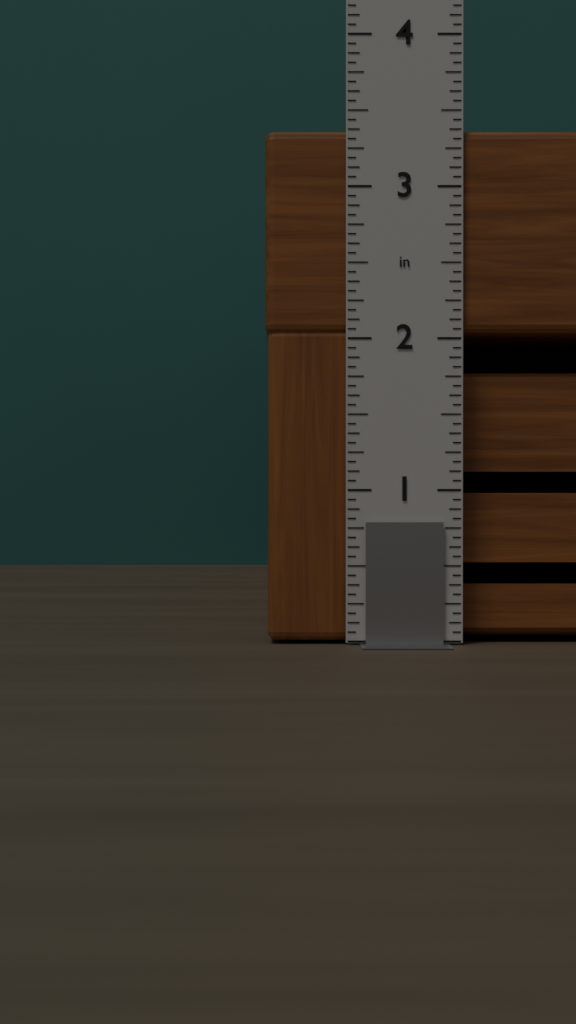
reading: 3.3750 in
